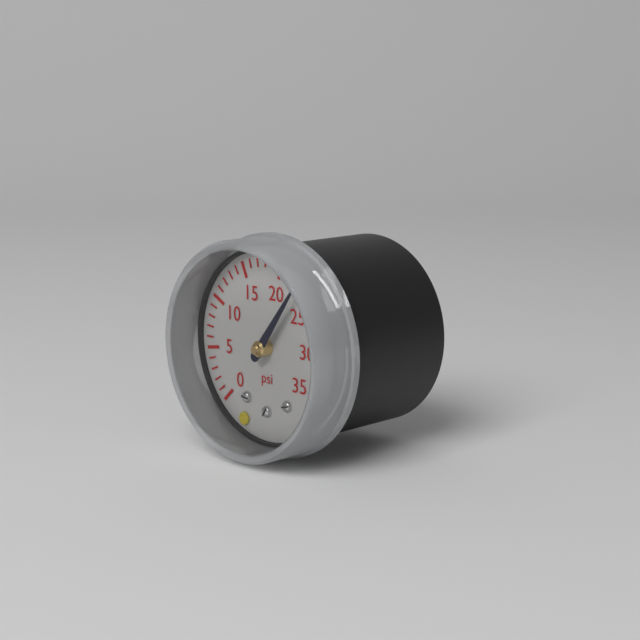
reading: 23 psi
